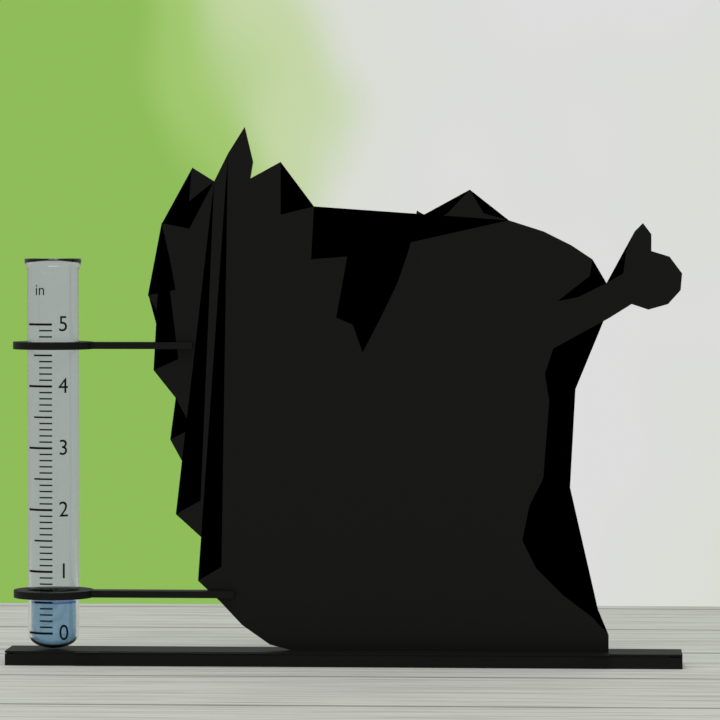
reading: 0.5 in
